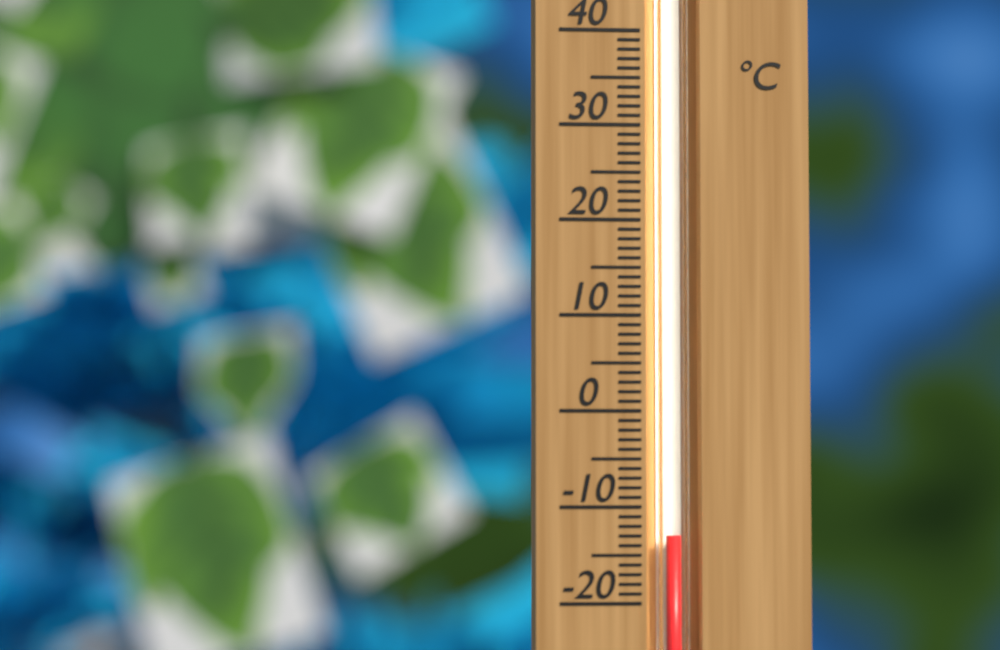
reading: -13 °C
